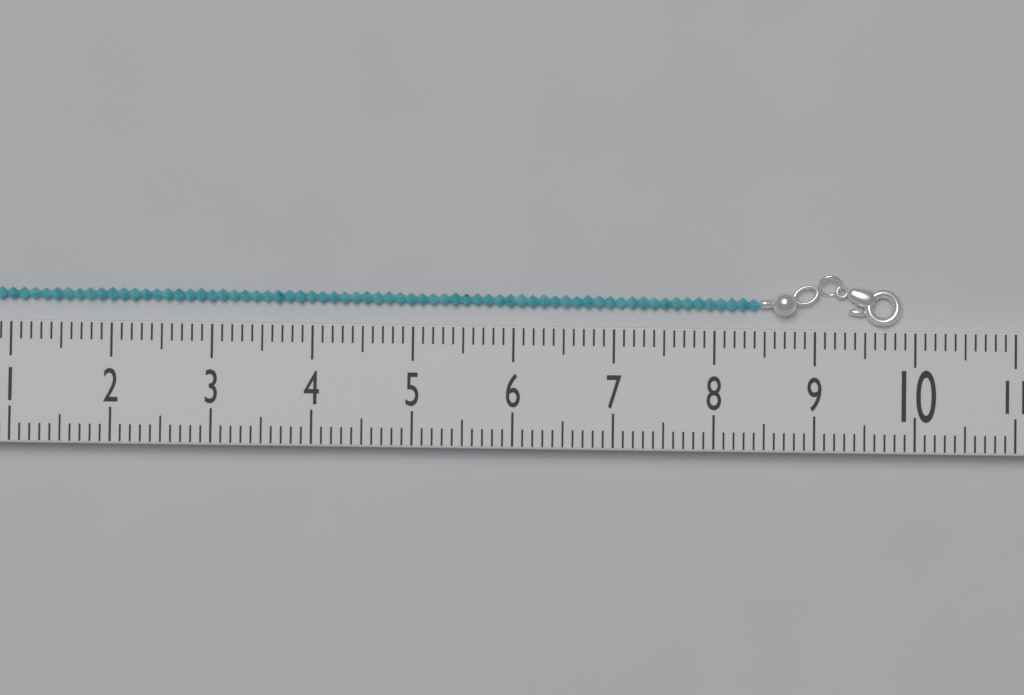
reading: 9.9 (no unit)
